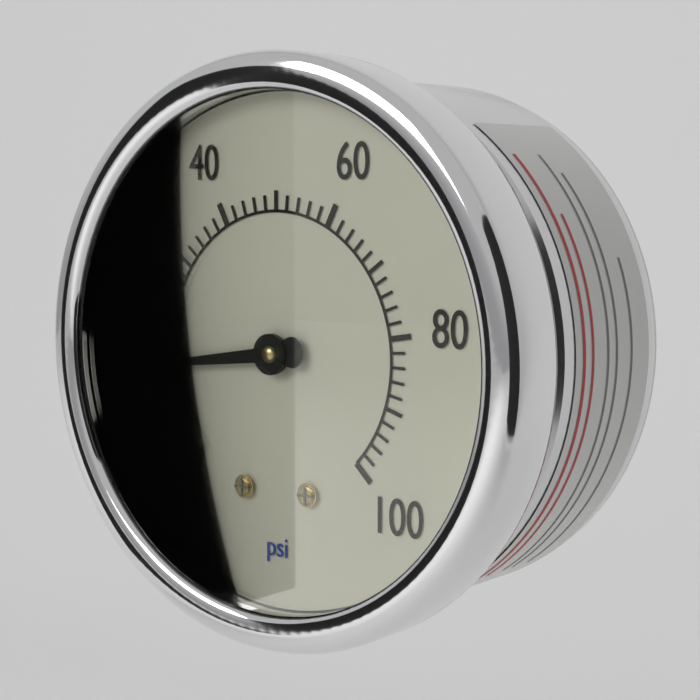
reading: 14 psi
